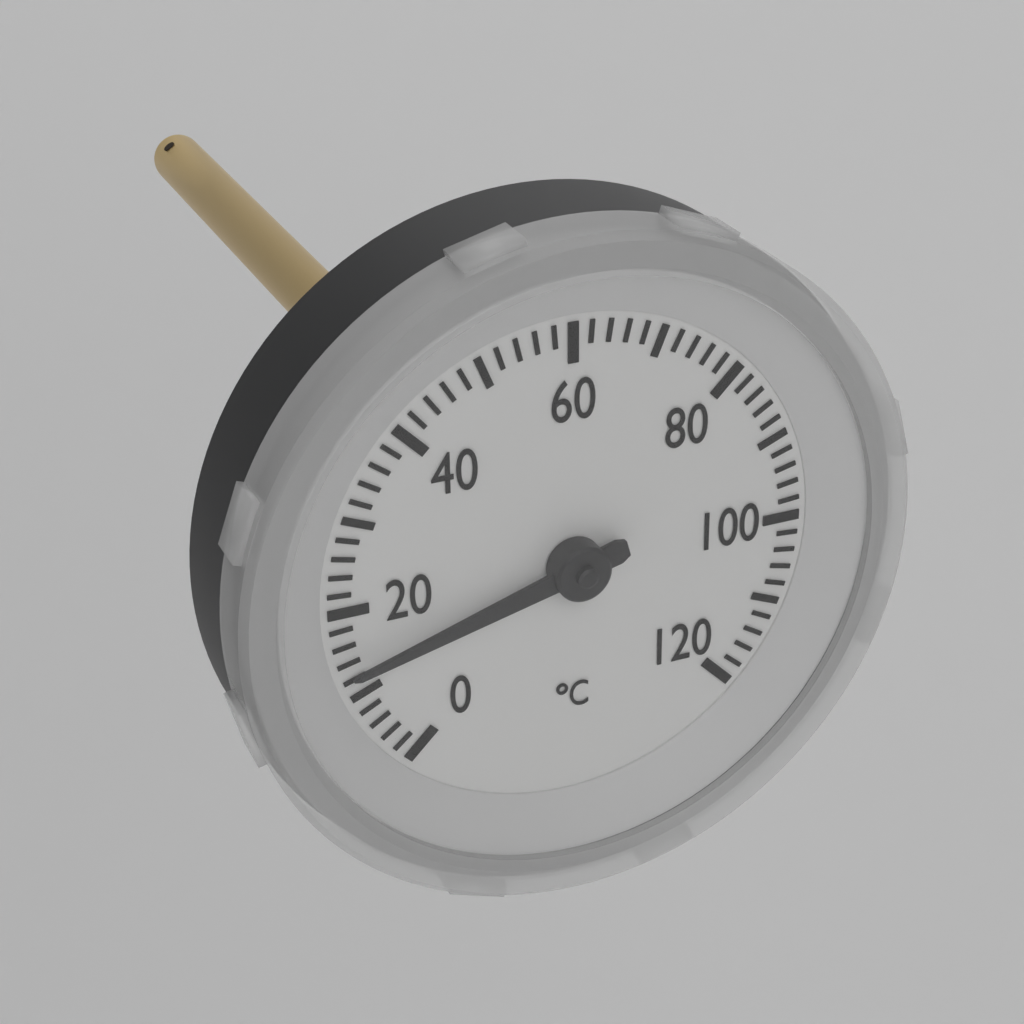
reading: 13 °C
